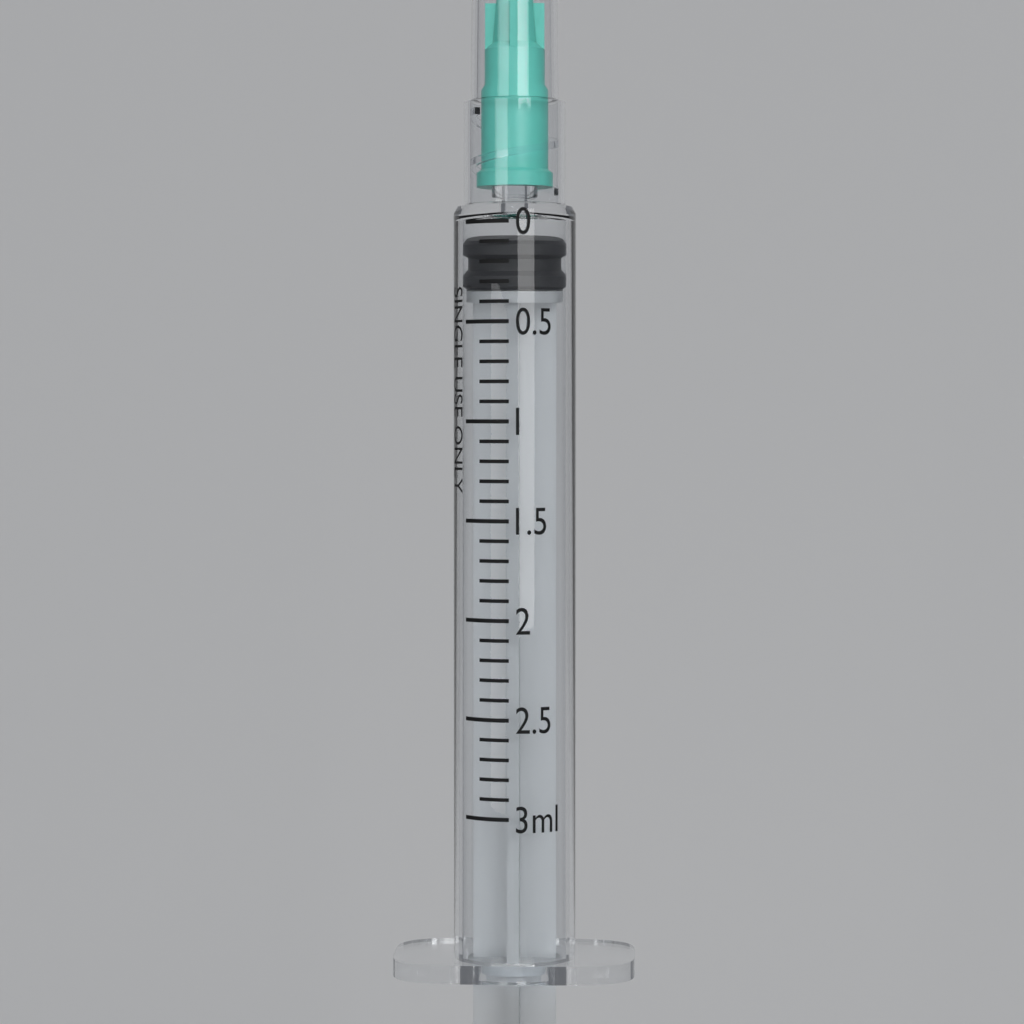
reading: 0.1 ml
